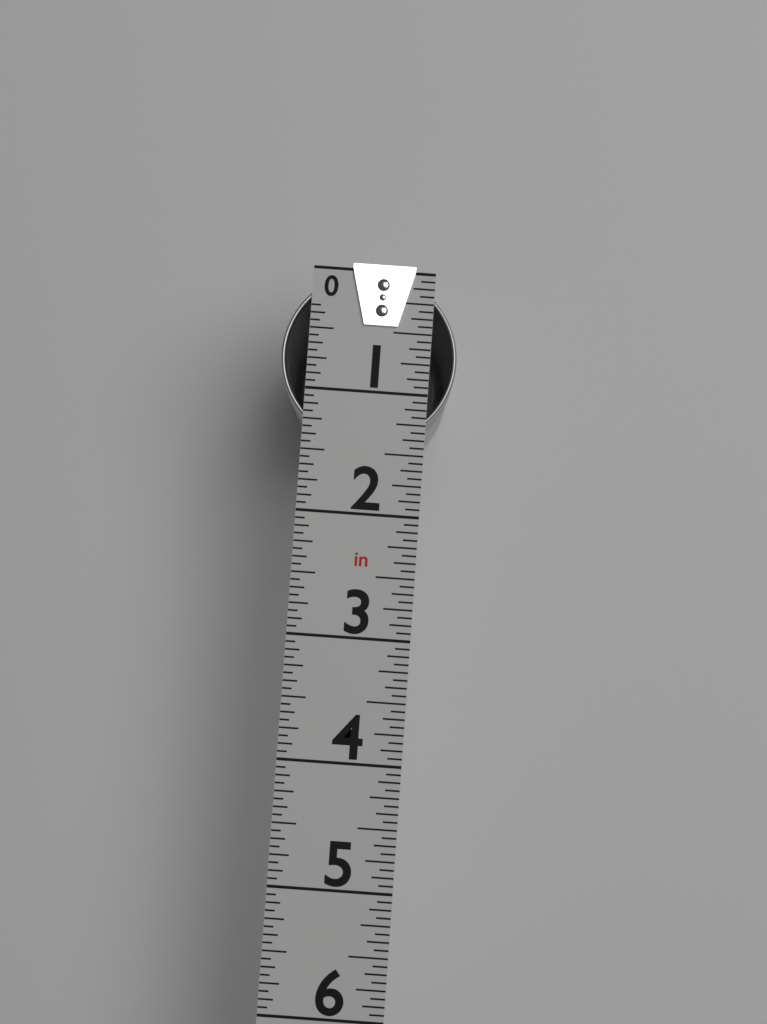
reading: 1.4375 in
